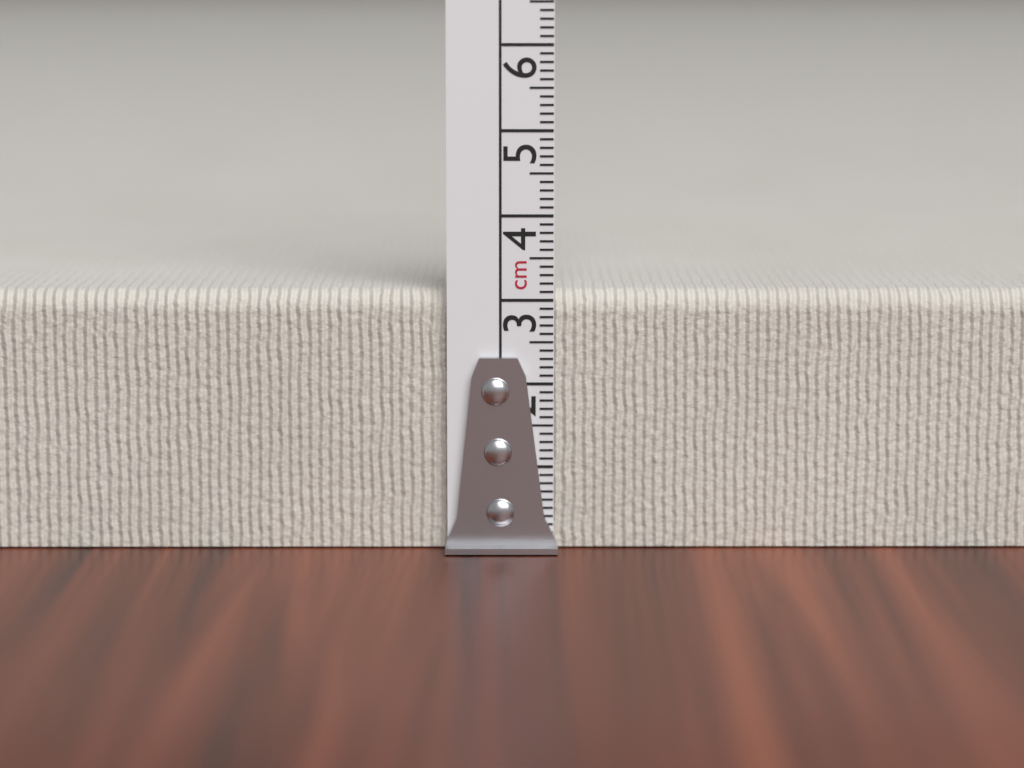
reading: 3.1 cm
